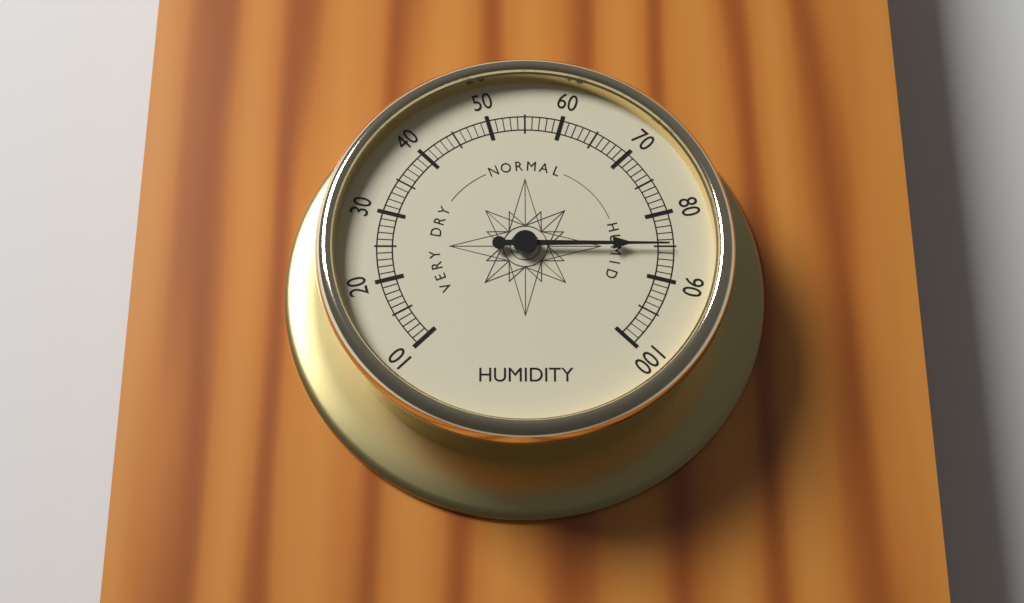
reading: 85 (no unit)
